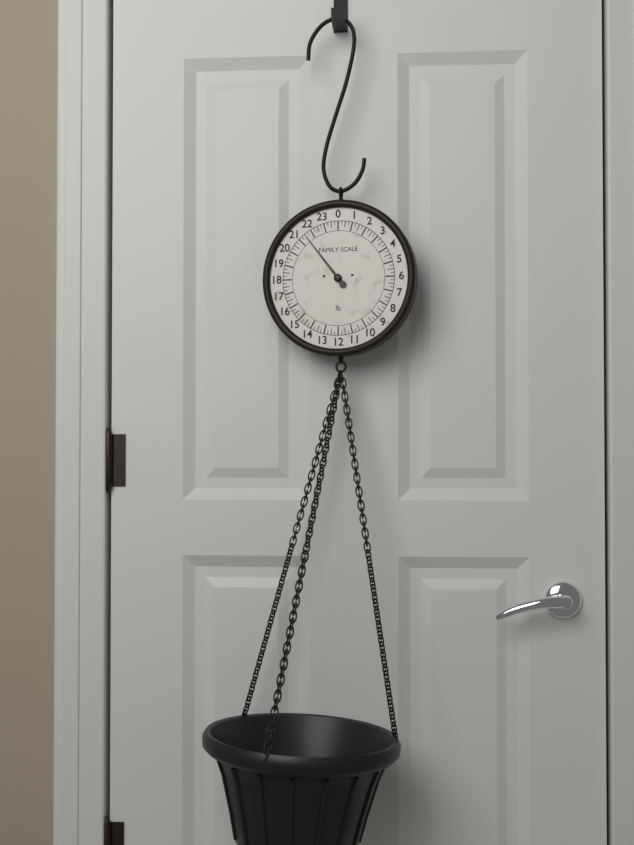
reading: 21.50 lb
